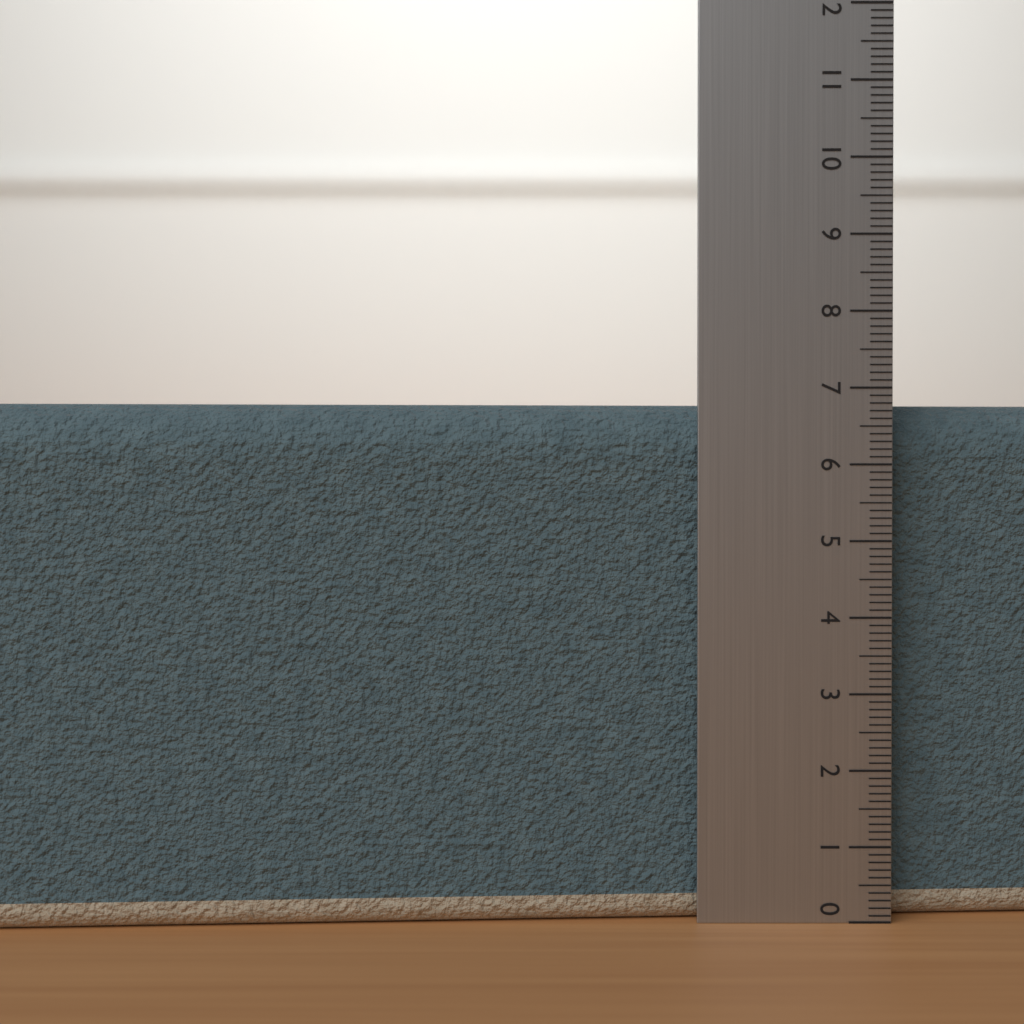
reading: 6.8 (no unit)
